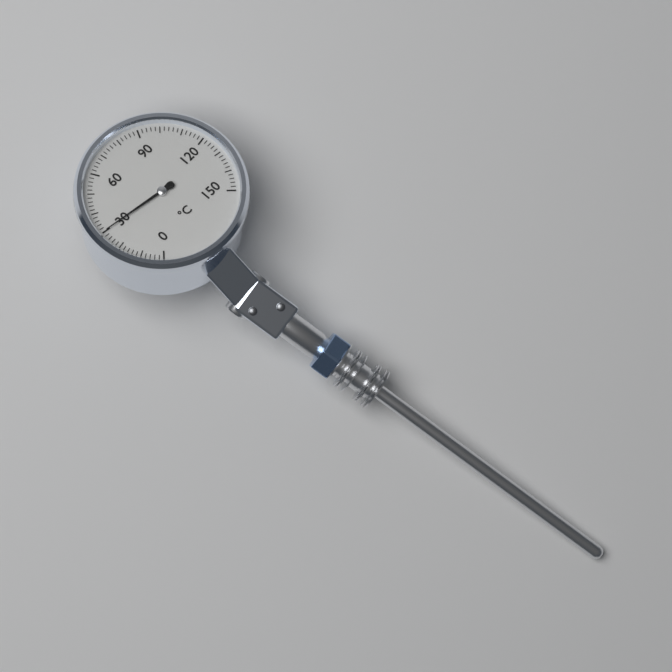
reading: 30 °C
